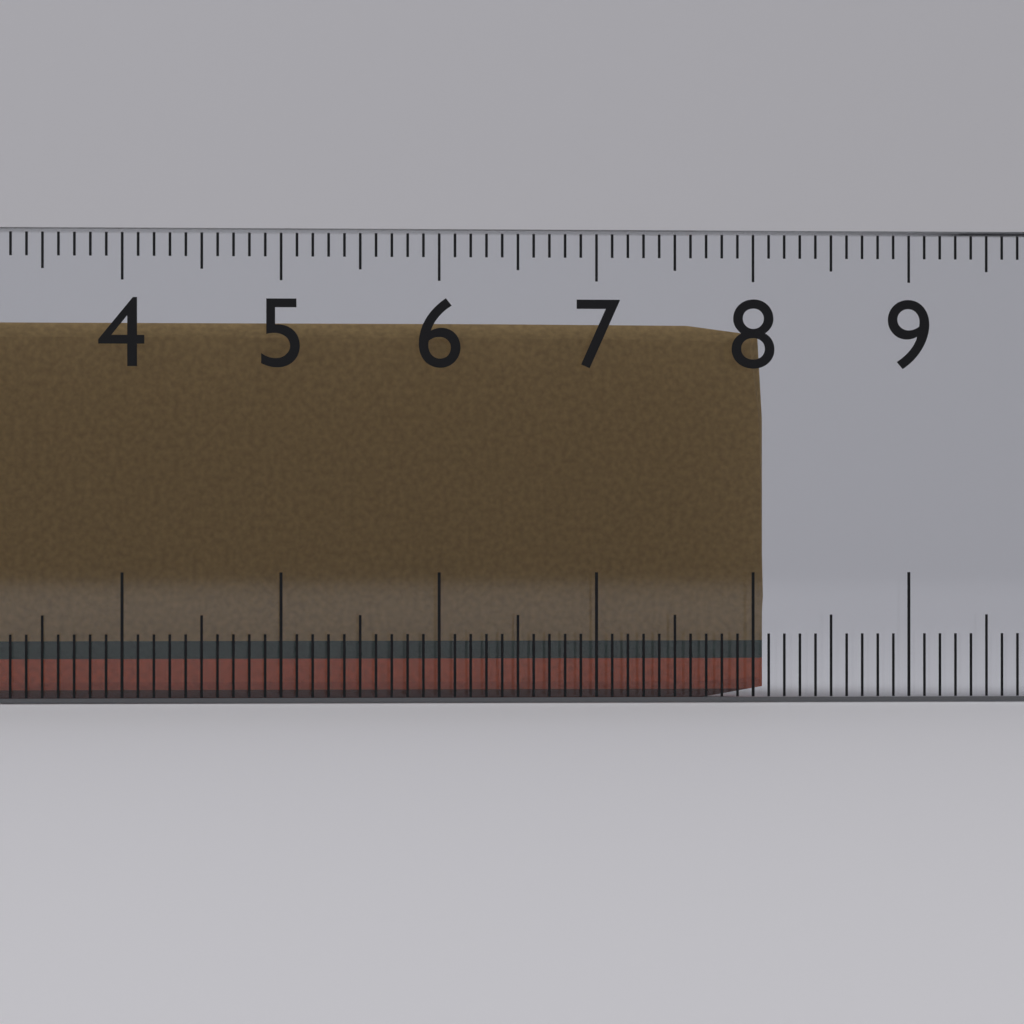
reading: 8.1 cm
